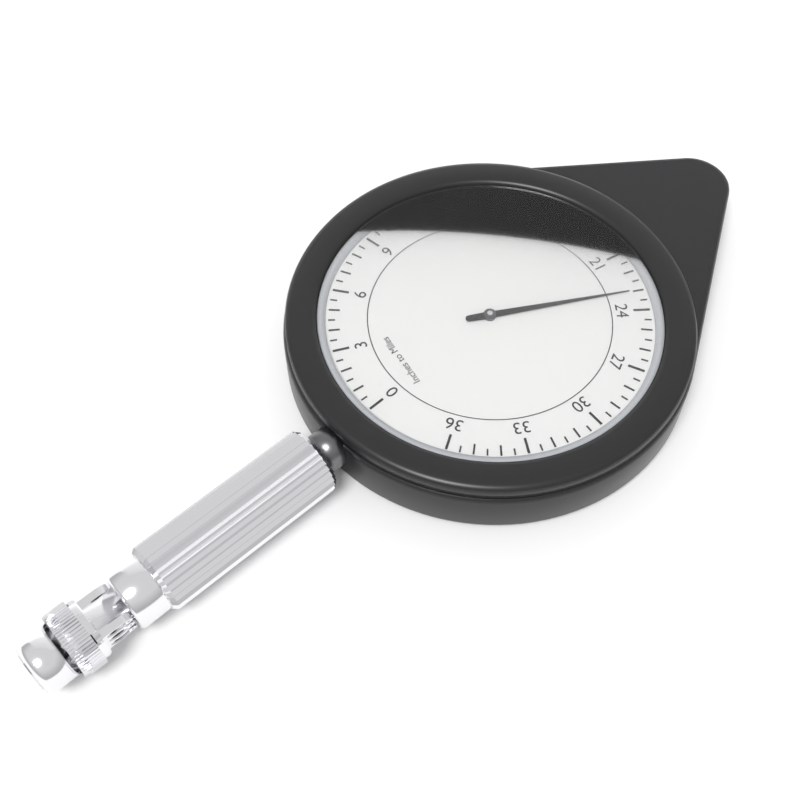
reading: 23.0 miles
